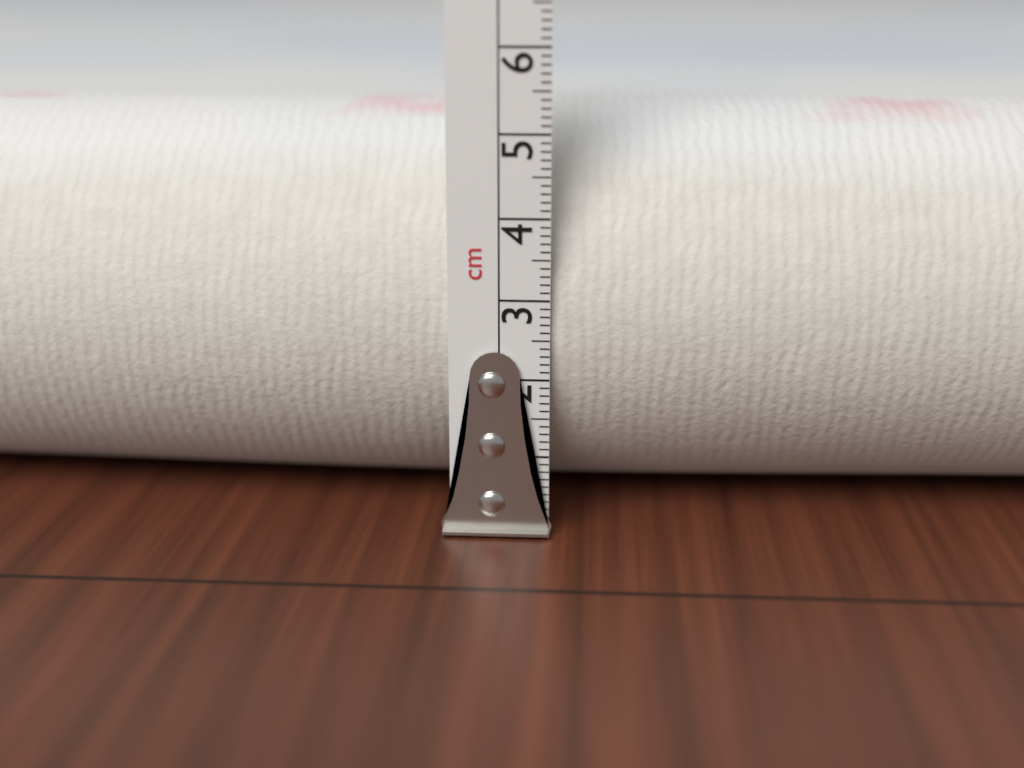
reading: 5.2 cm
